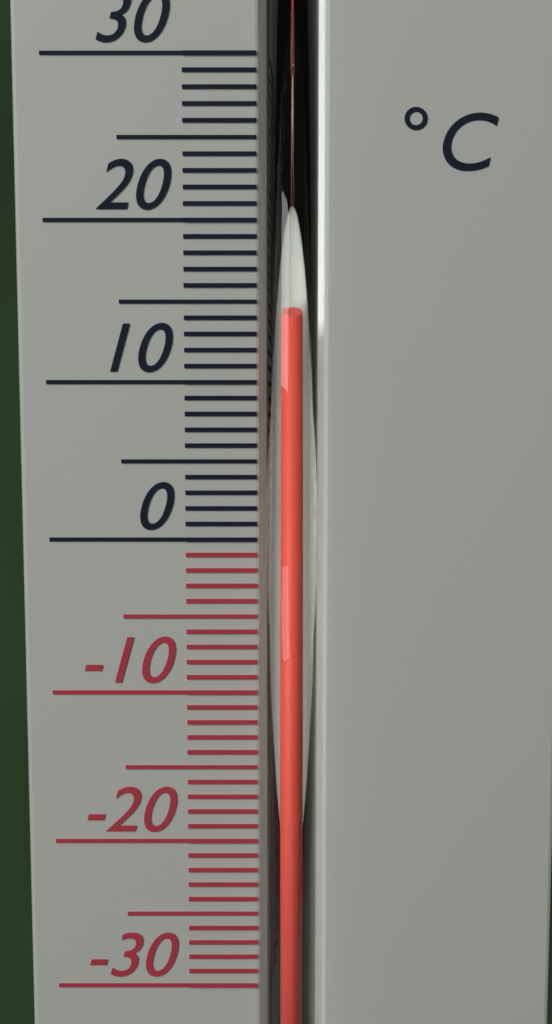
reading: 14 °C
